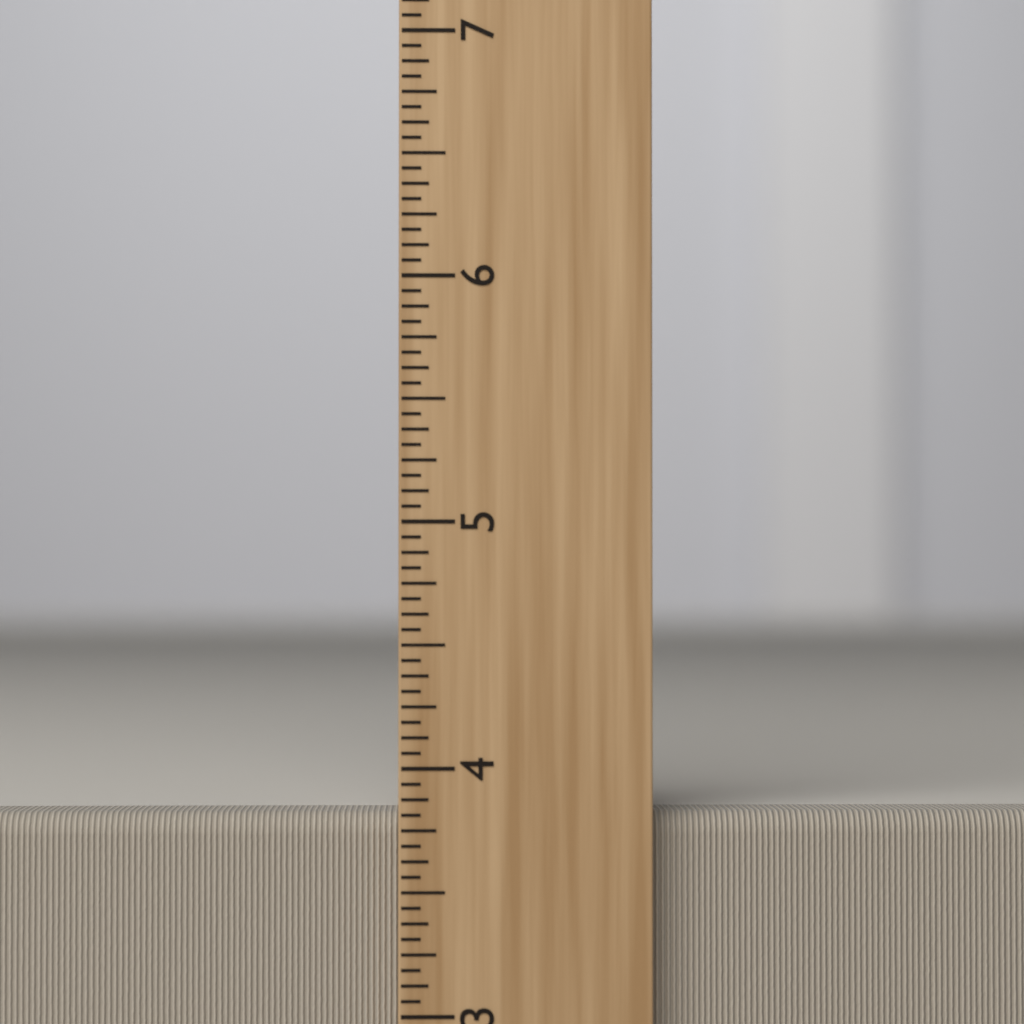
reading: 3.8125 inch
